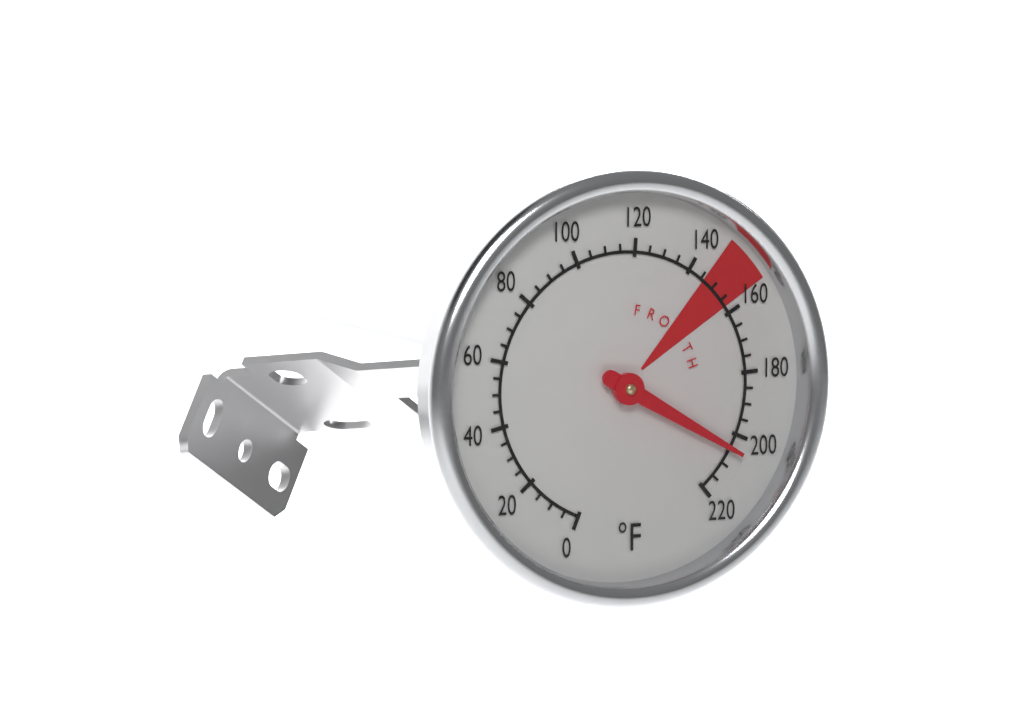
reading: 205 °F
